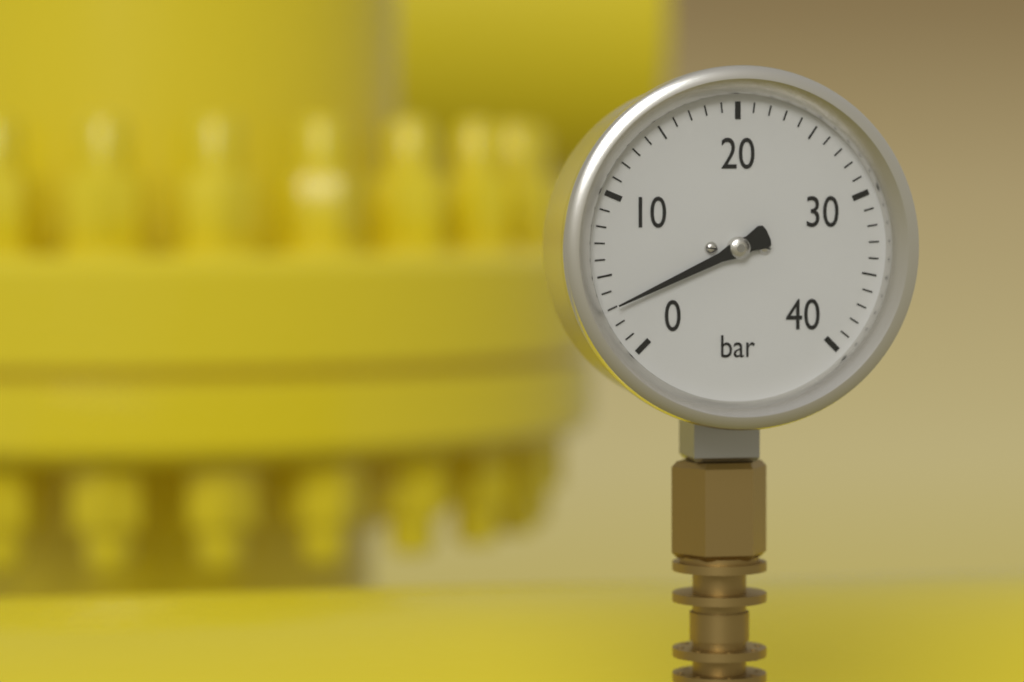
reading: 3 bar
